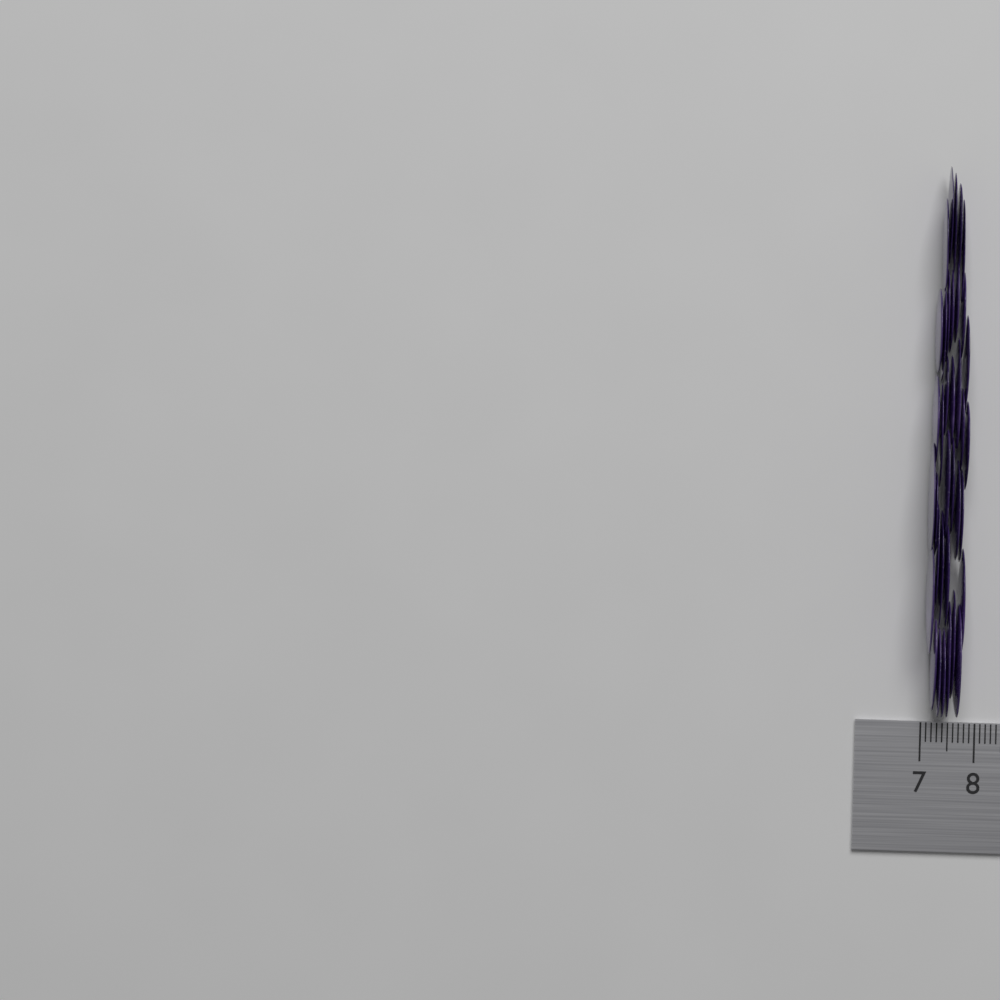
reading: 7.7 (no unit)
